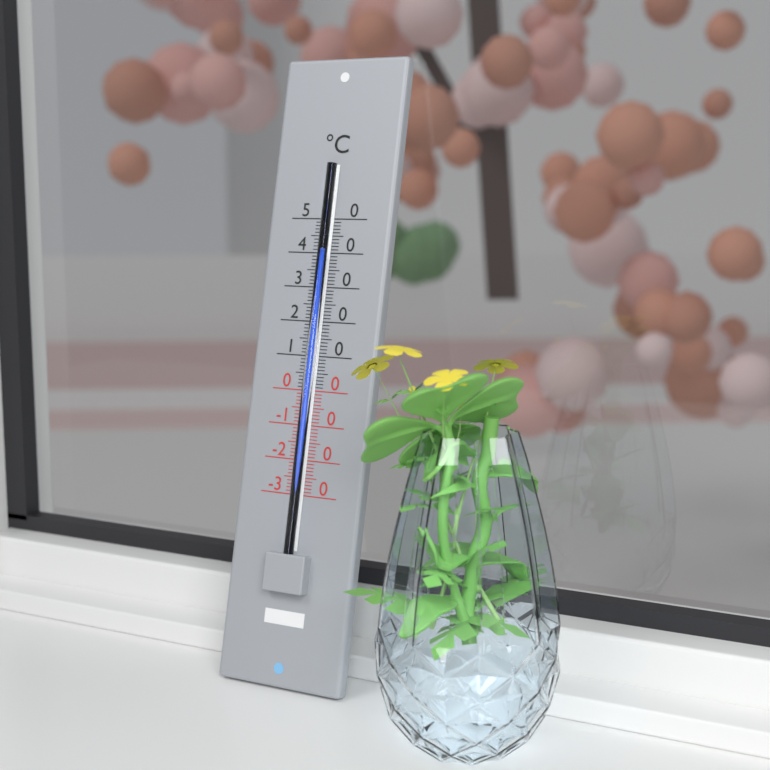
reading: 40 °C
